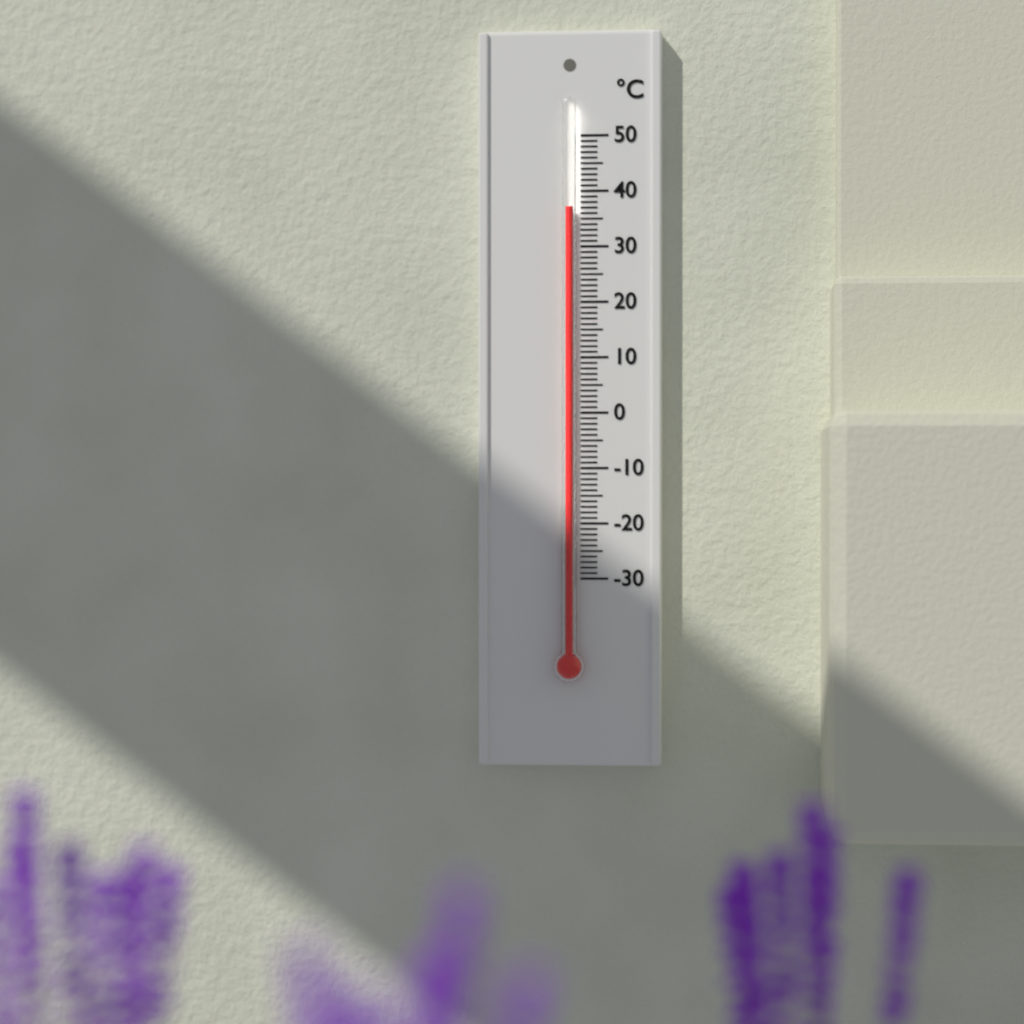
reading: 37 °C
